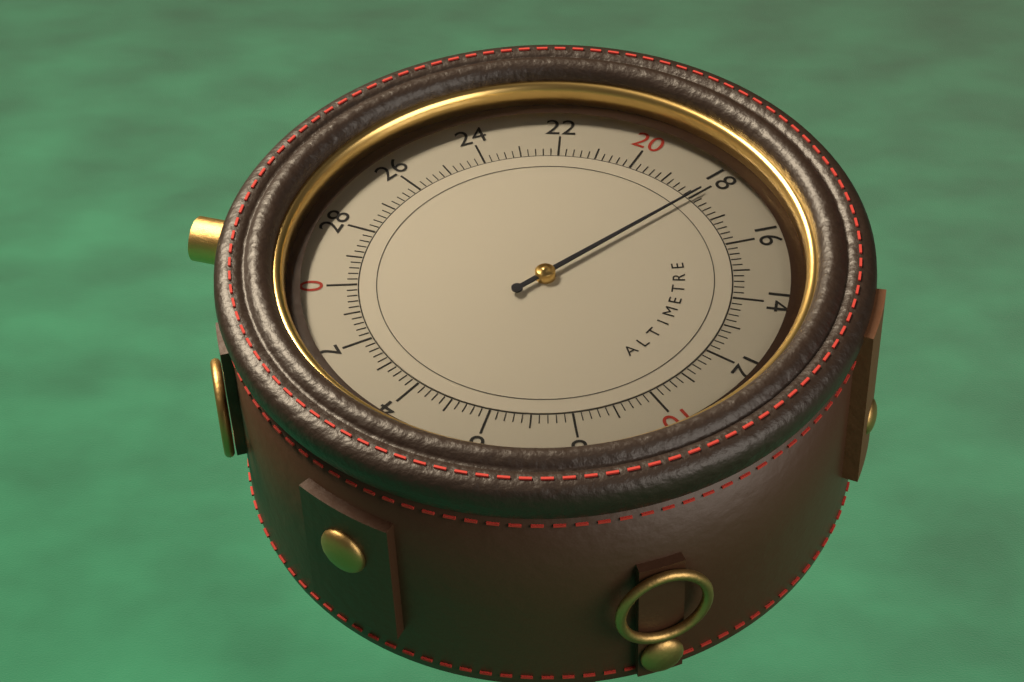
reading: 18.0 (no unit)
